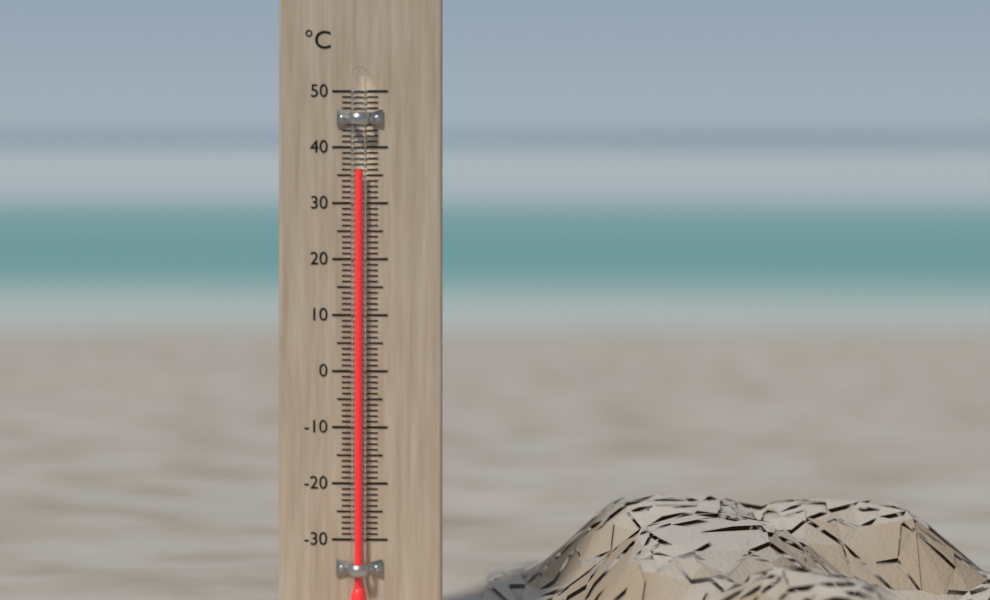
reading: 36 °C
